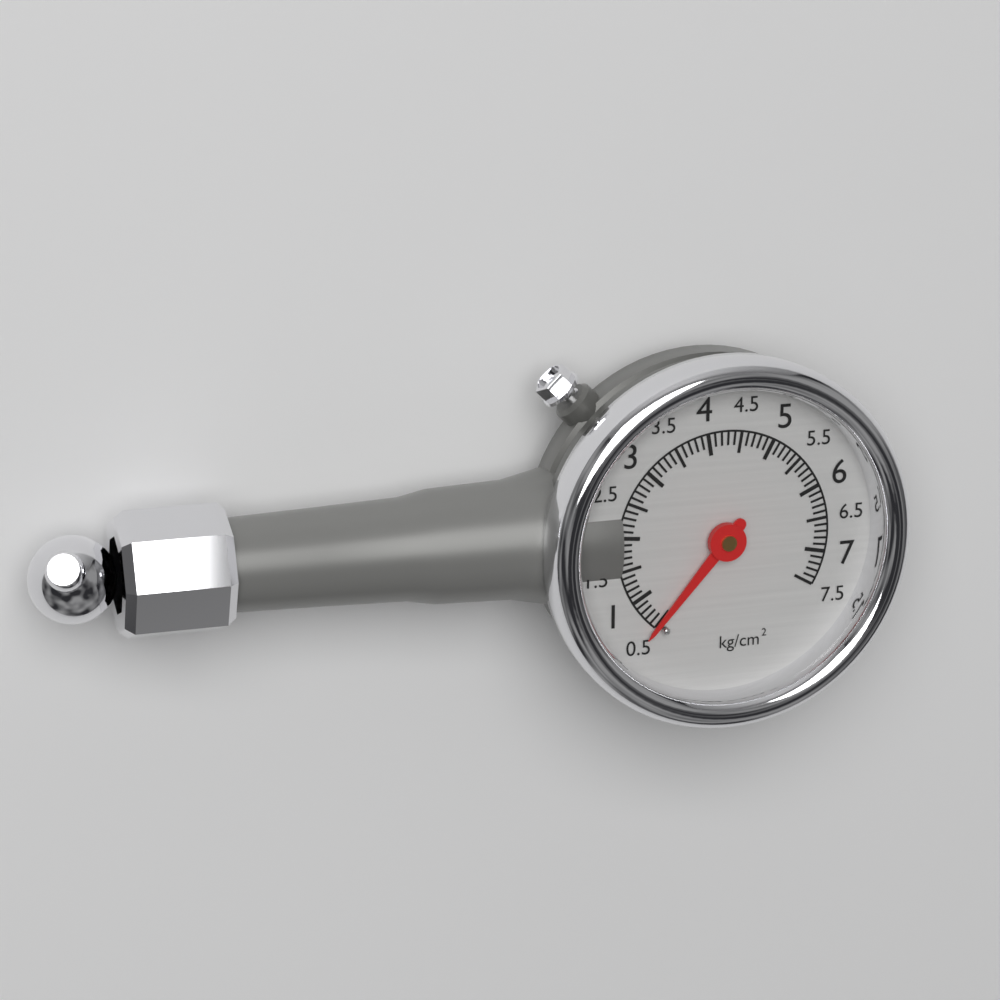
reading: 0.5 kg/cm²
